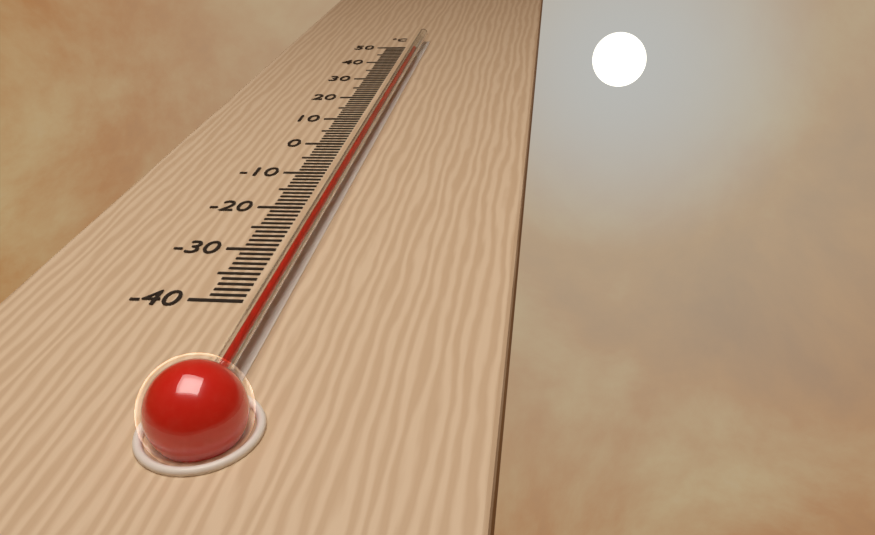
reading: 42 °C
